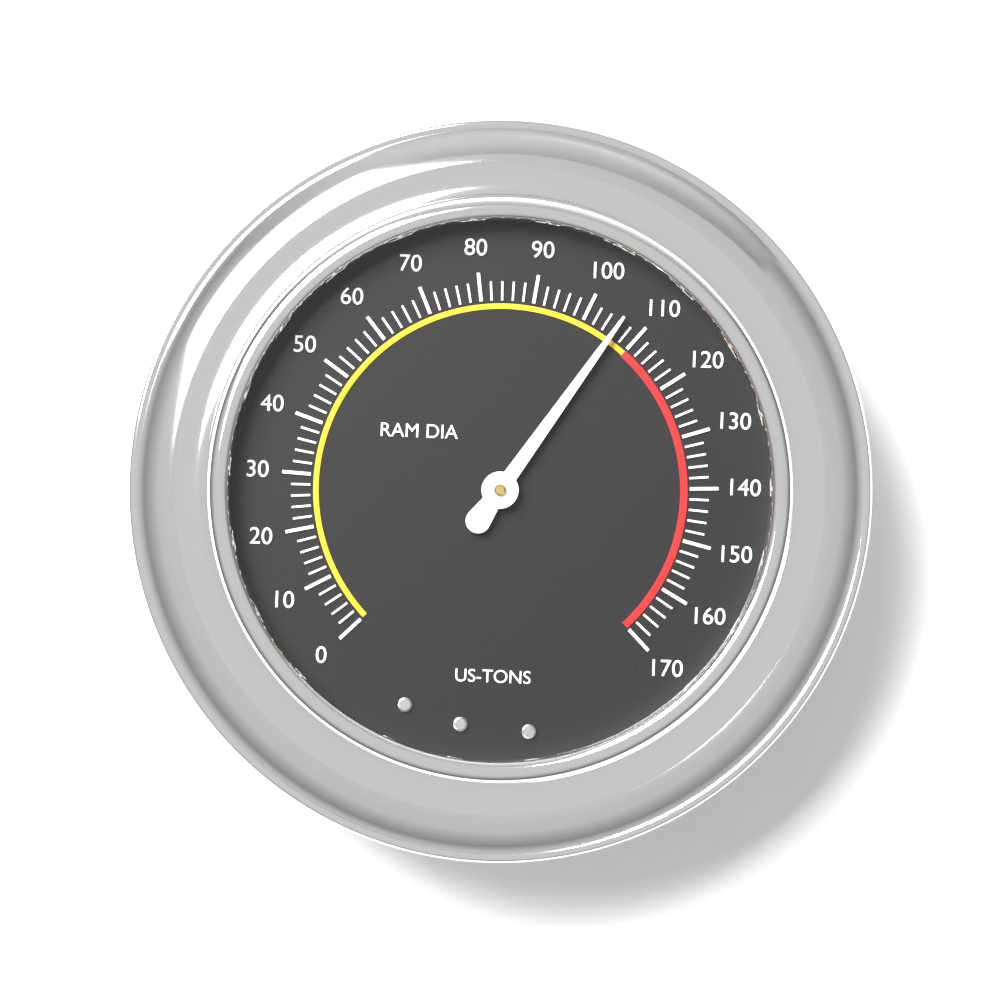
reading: 106 US-TONS
